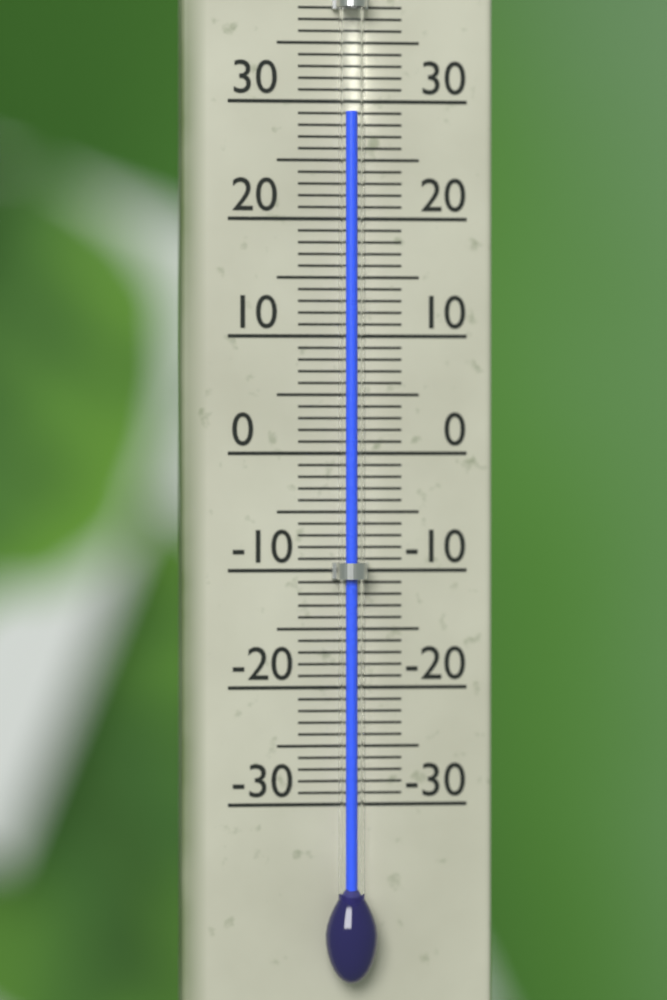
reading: 29 °C
